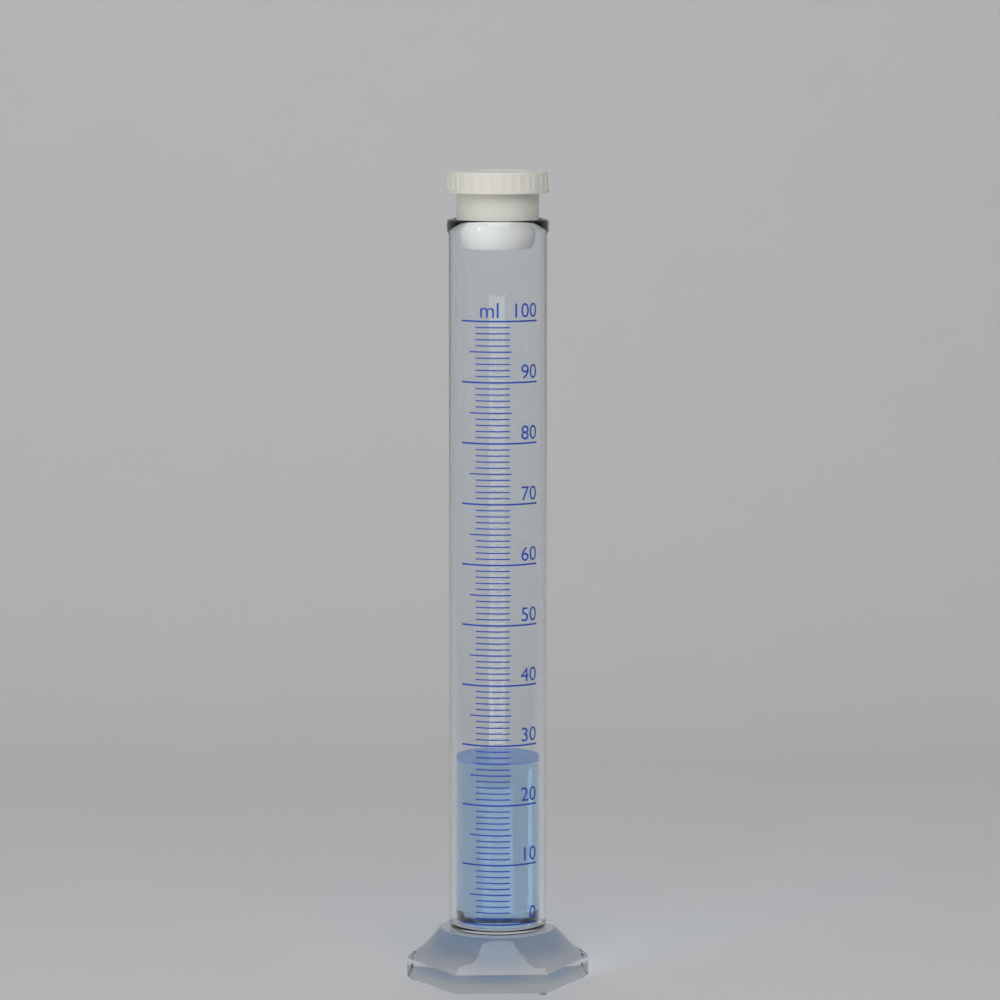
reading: 27 ml
